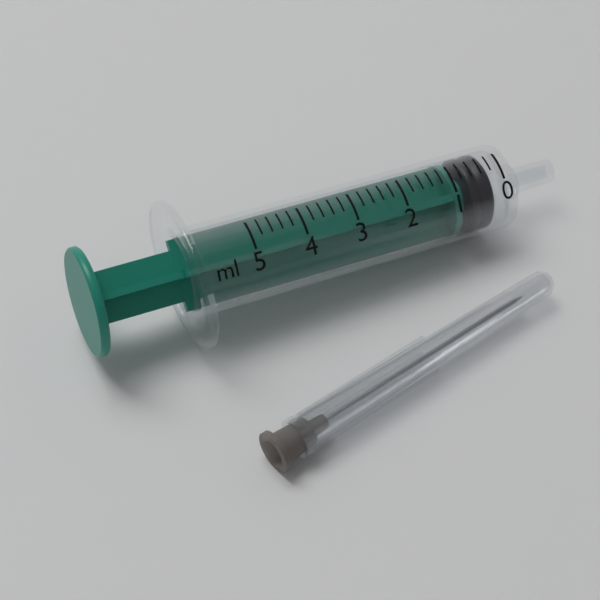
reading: 0.2 ml
